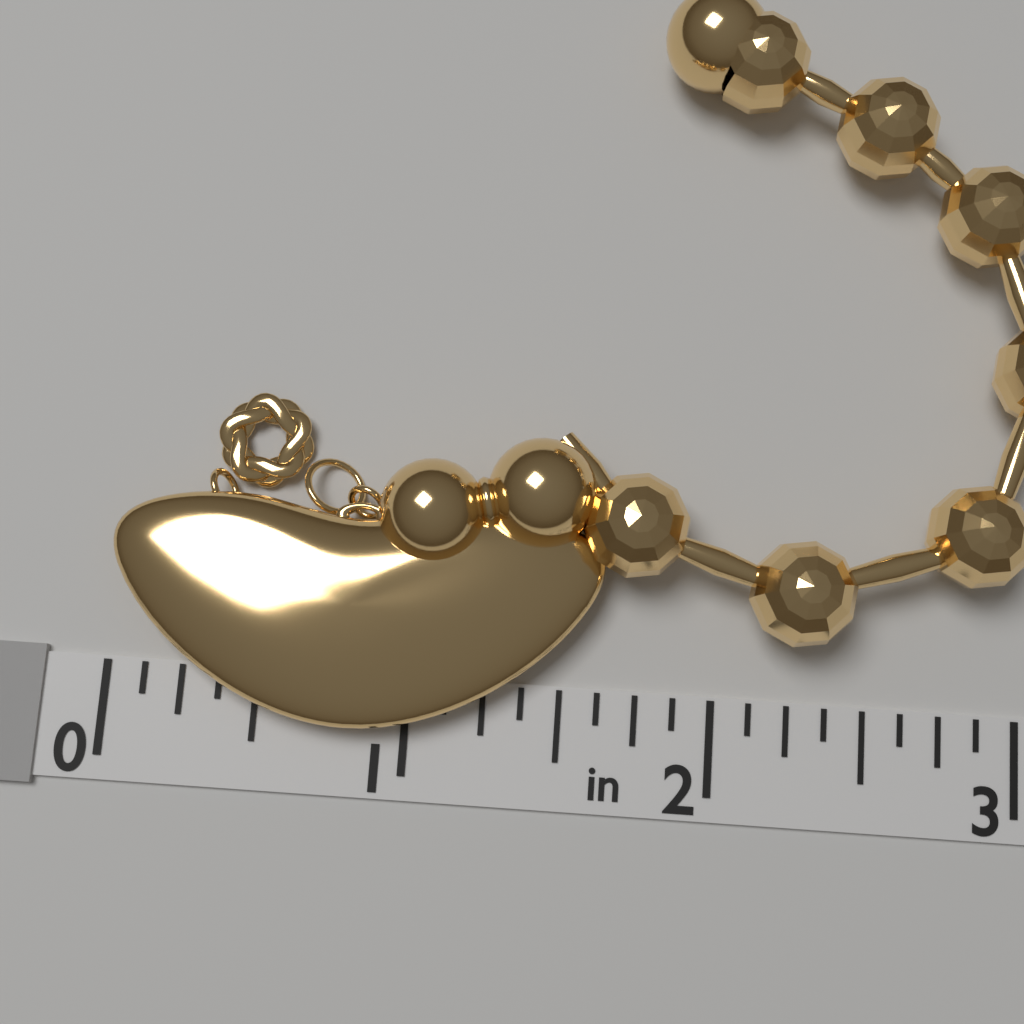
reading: 1.625 in
